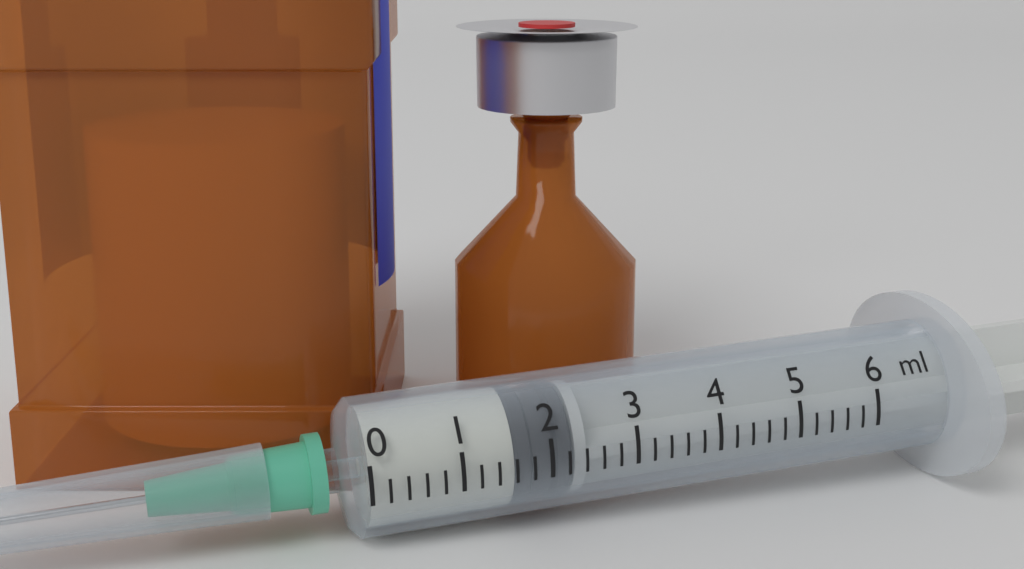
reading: 1.6 ml
